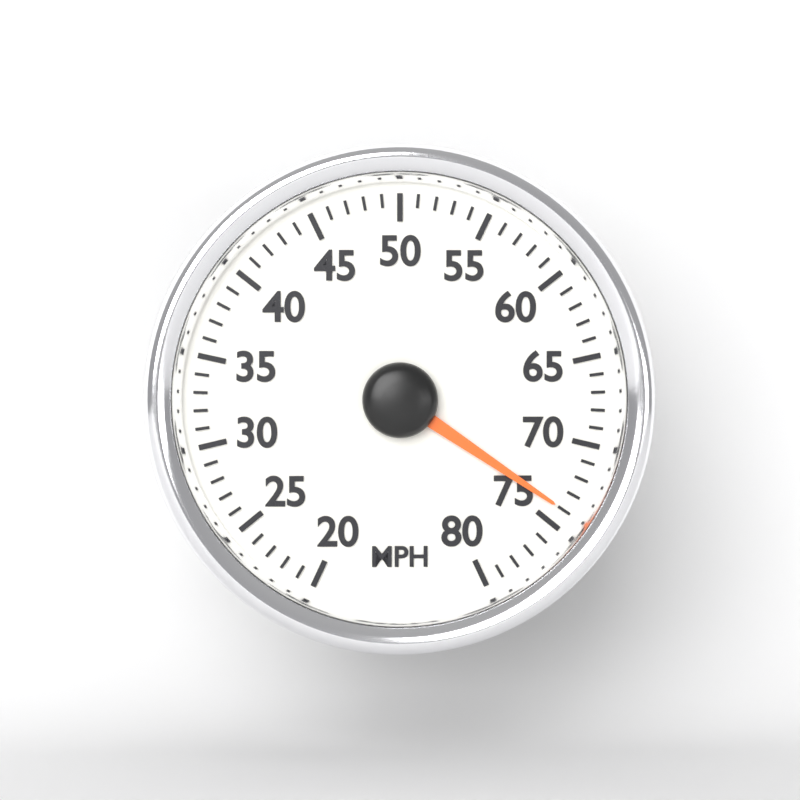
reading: 74 MPH
